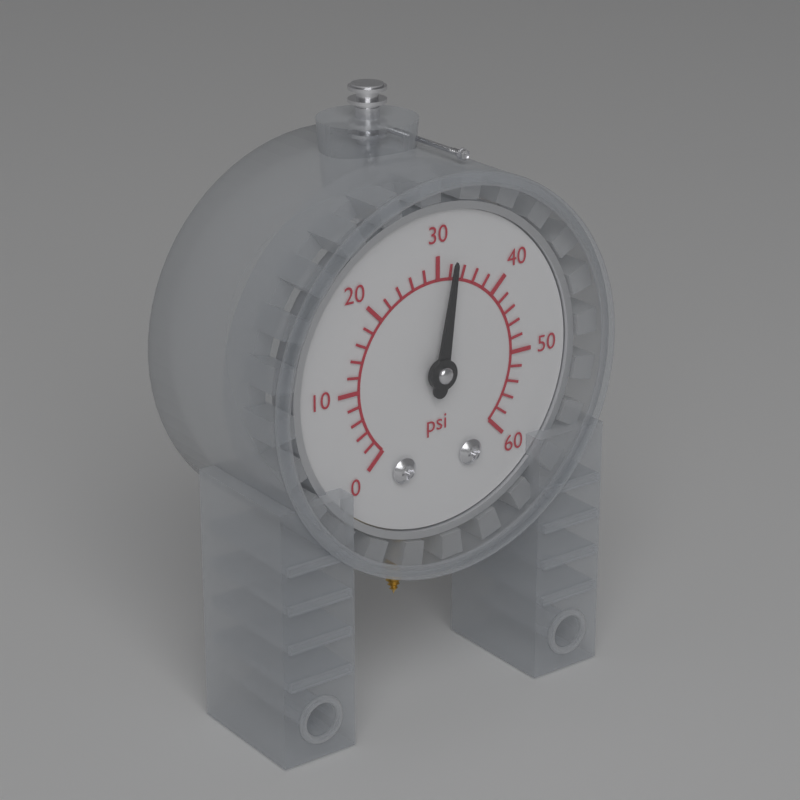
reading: 32 psi
